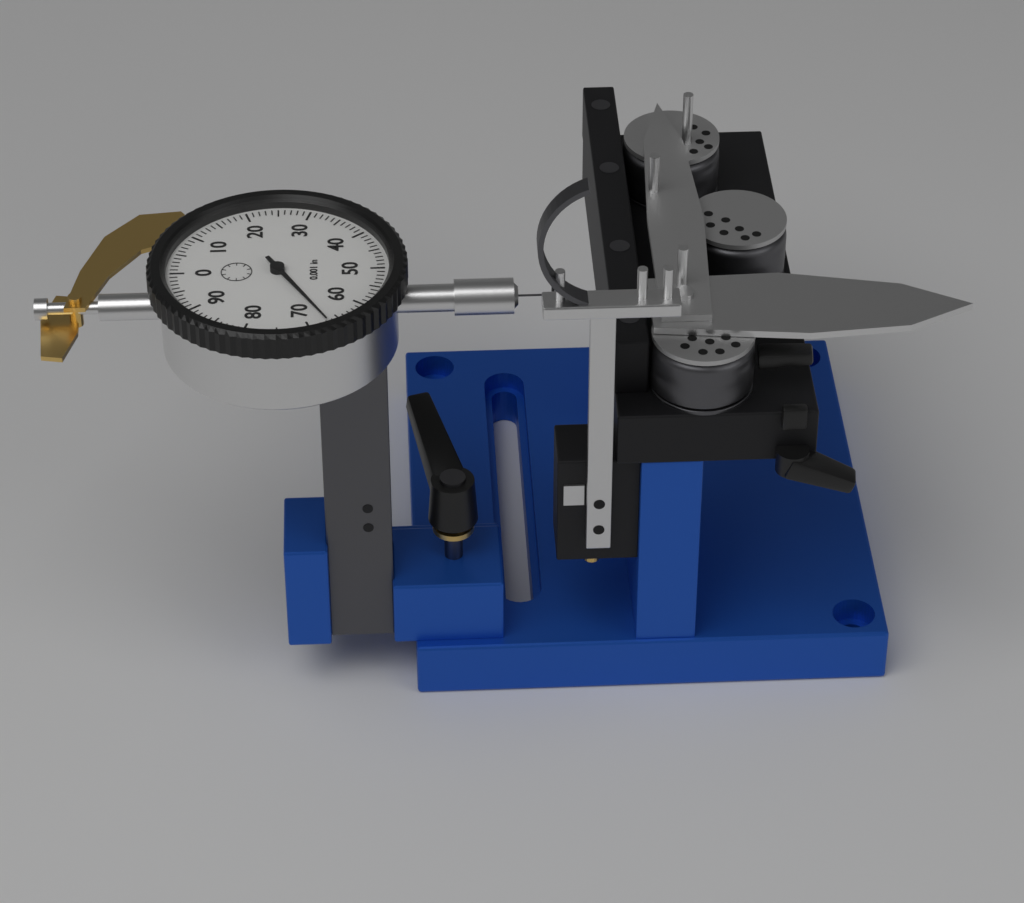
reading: 0.067 in
